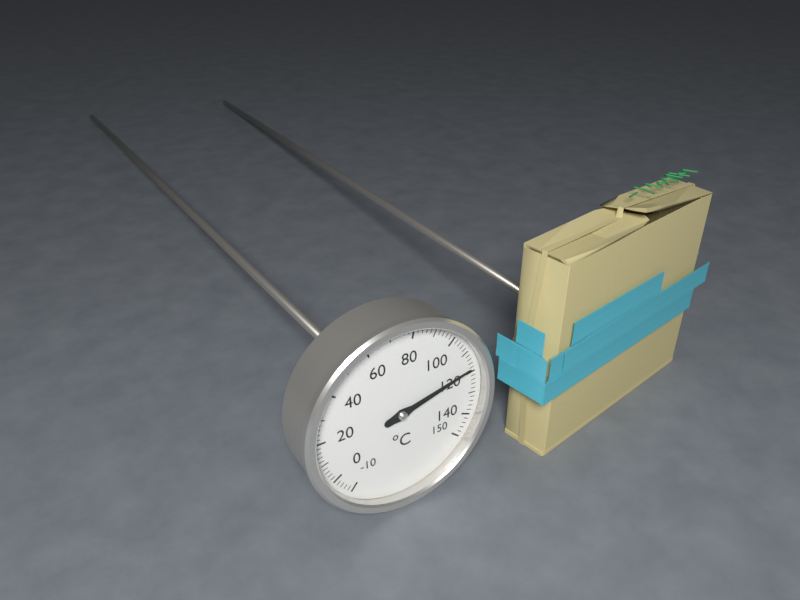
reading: 118 °C
